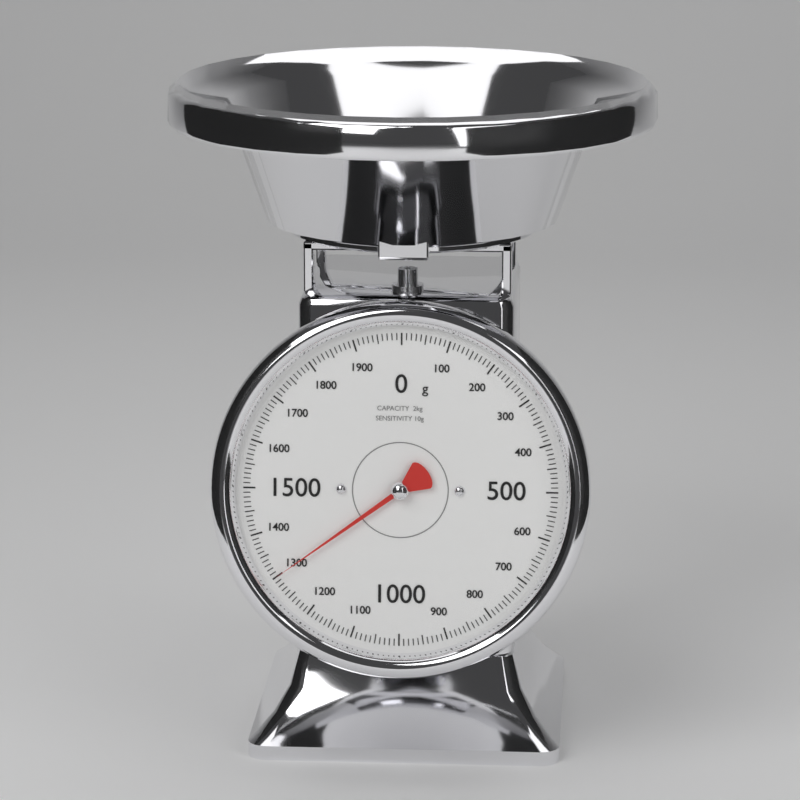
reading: 1300 g
